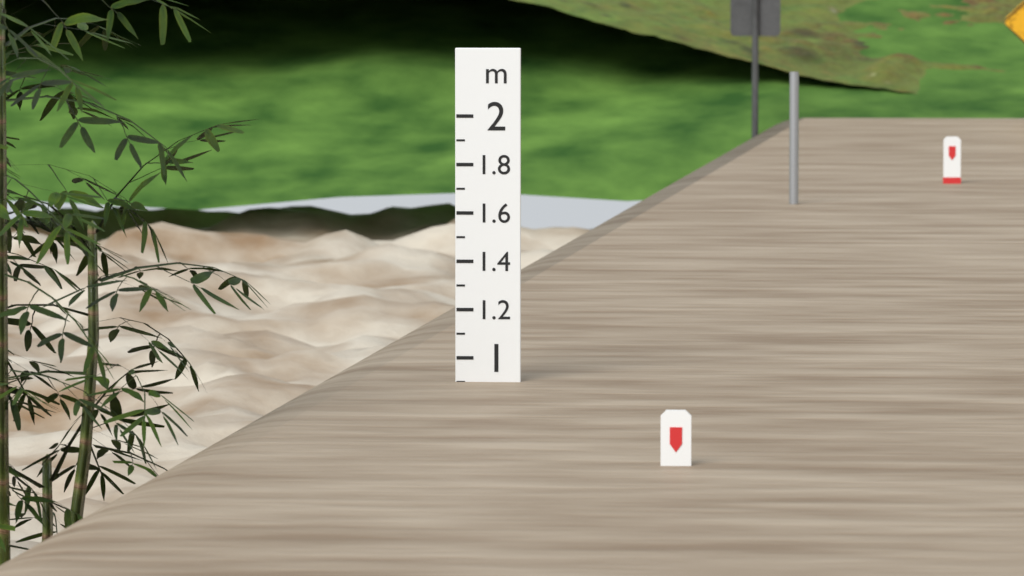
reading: 0.9 m
